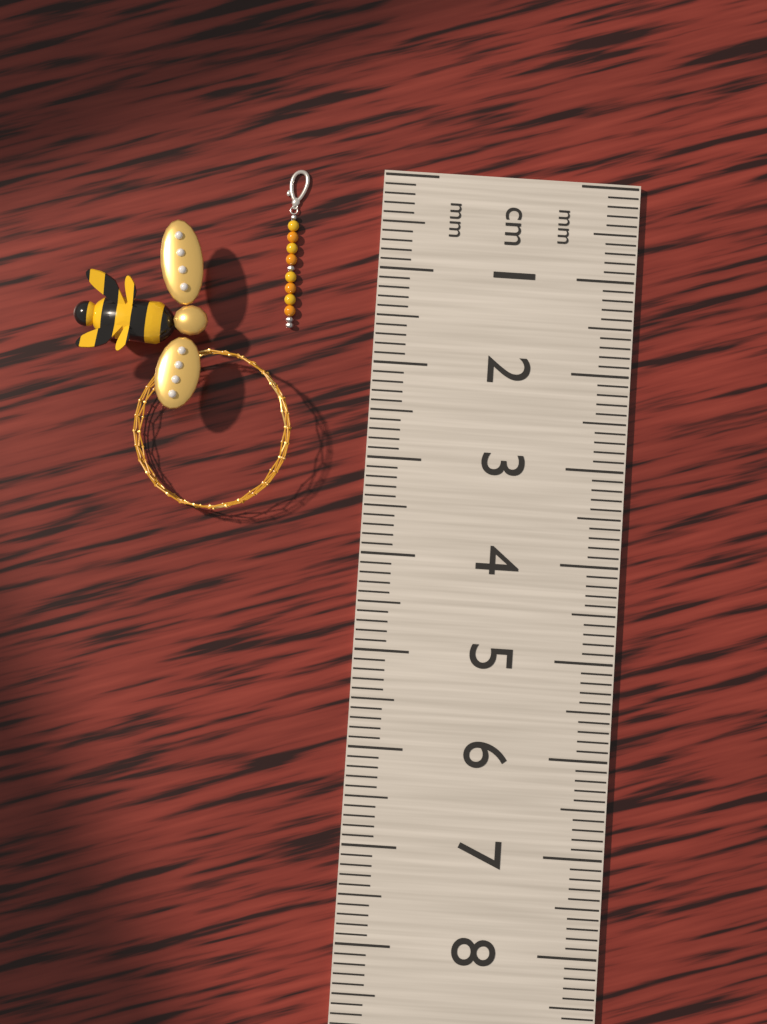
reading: 1.7 cm
